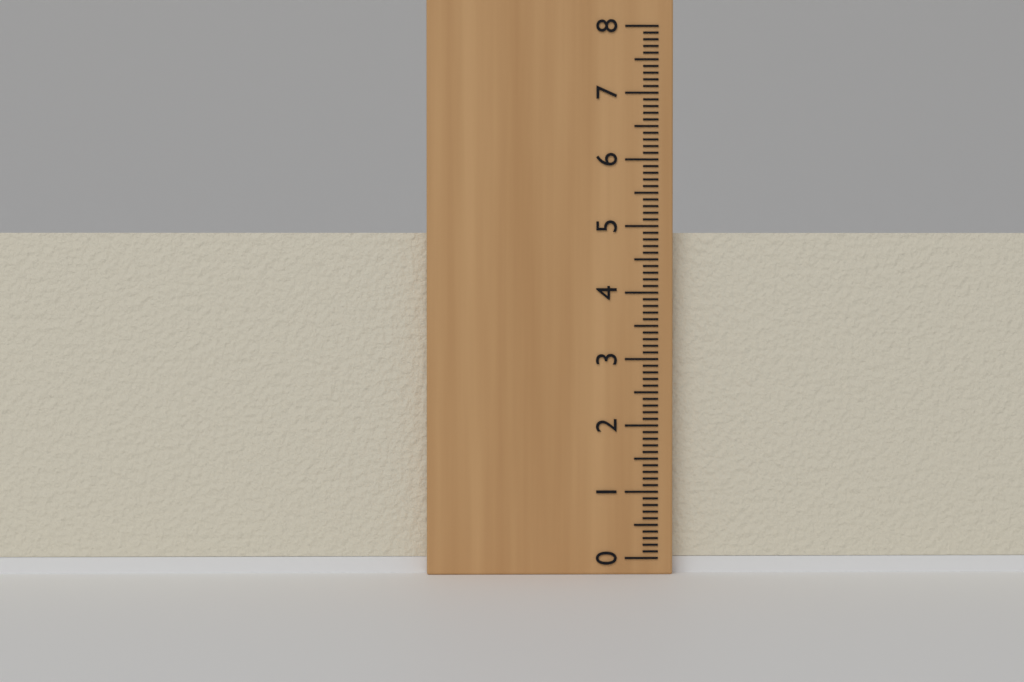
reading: 4.9 (no unit)
